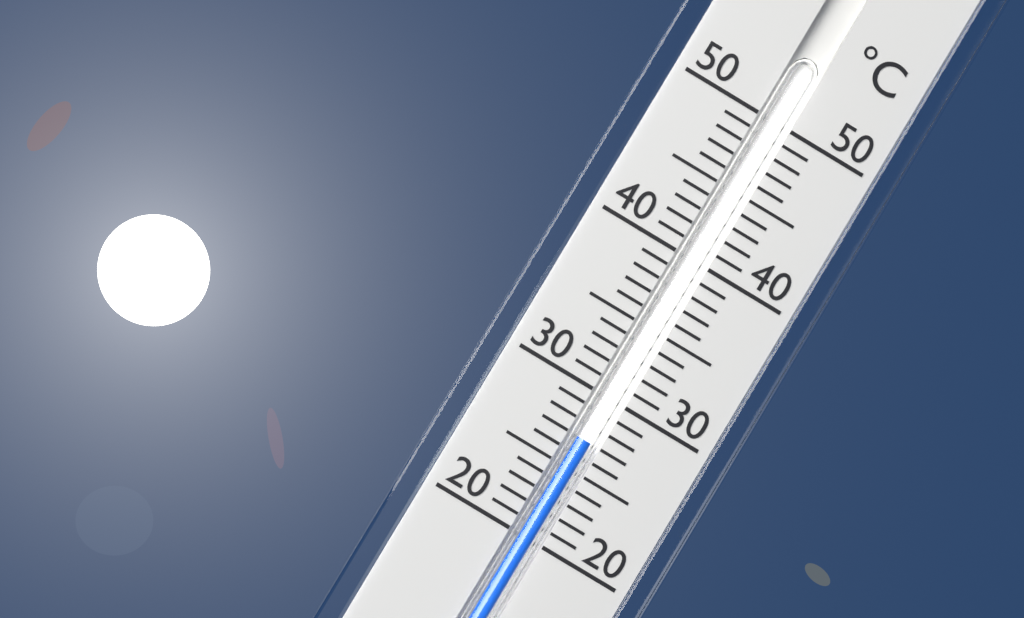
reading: 27 °C
